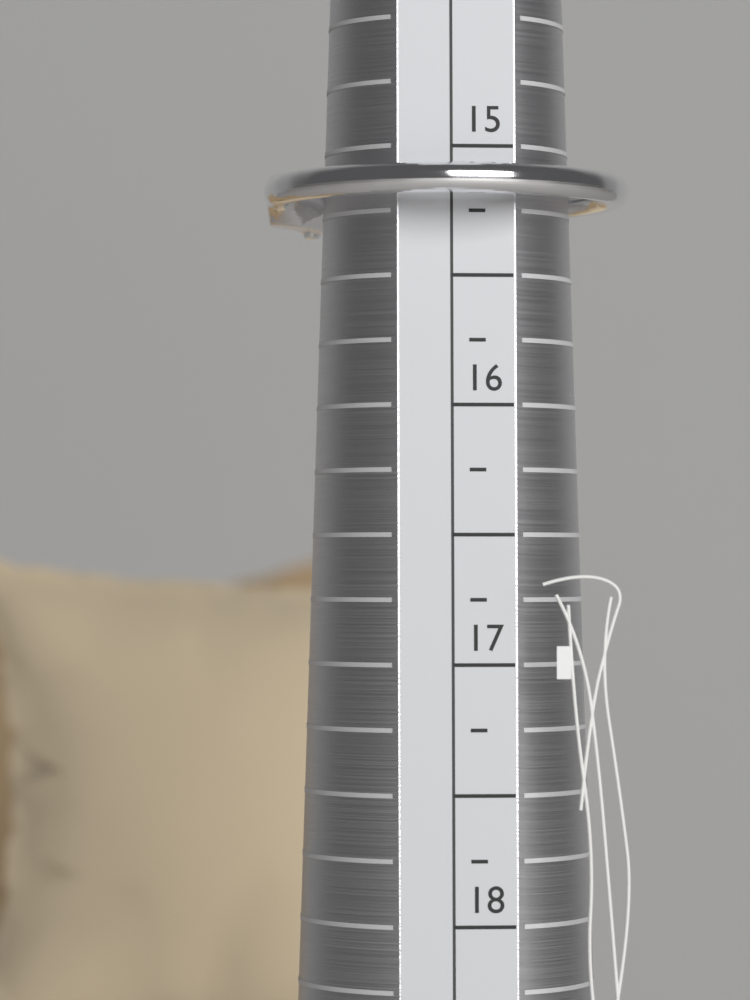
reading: 15.25 (no unit)
